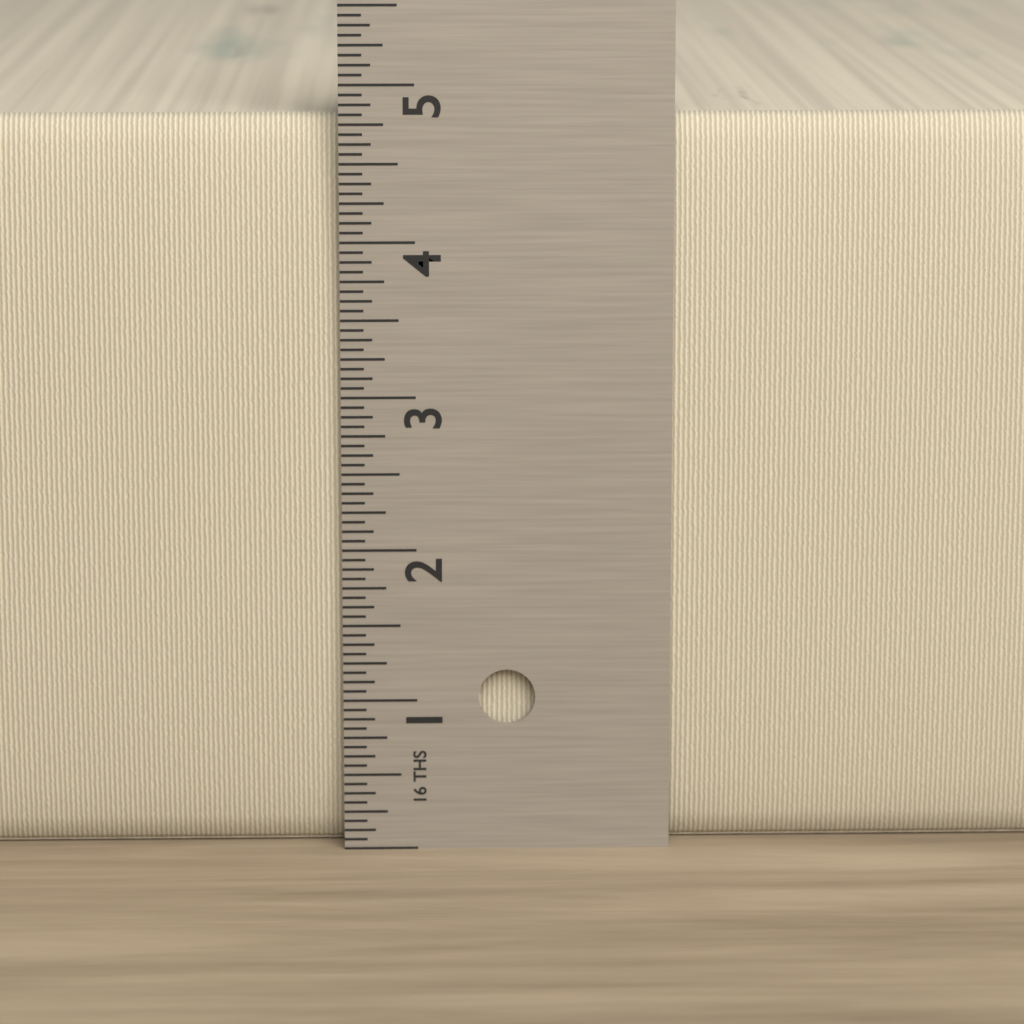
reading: 4.8125 in
